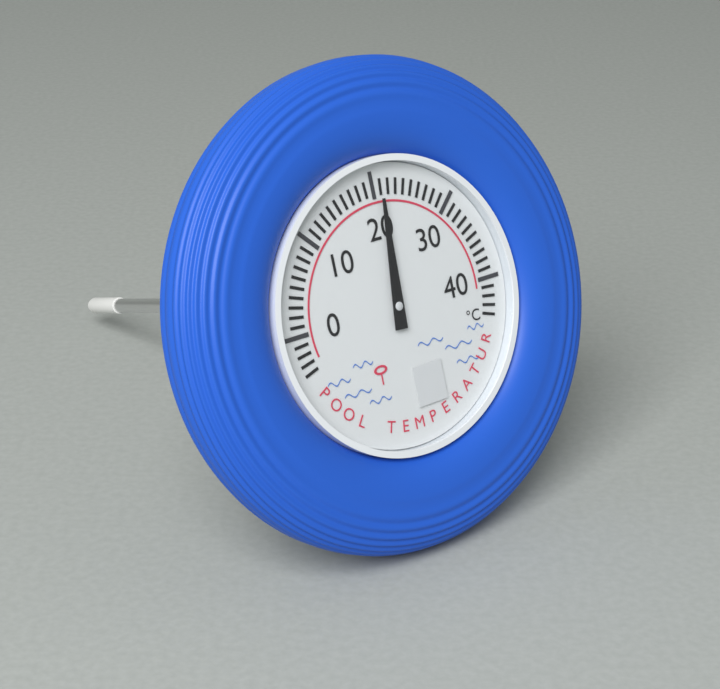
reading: 21 °C
